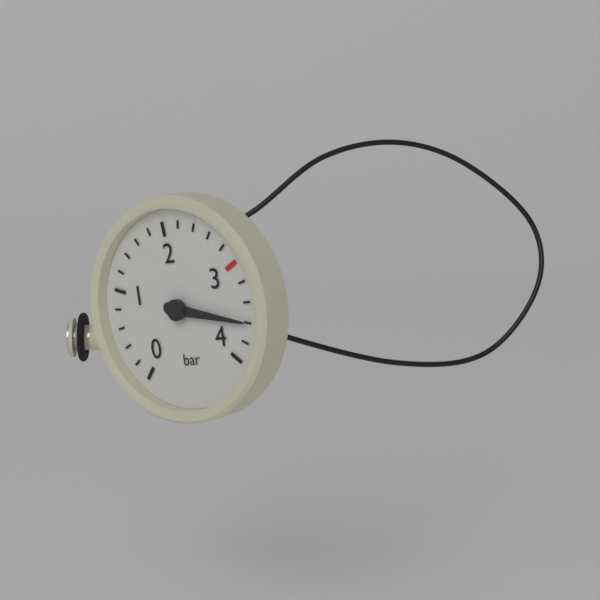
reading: 3.6 bar
